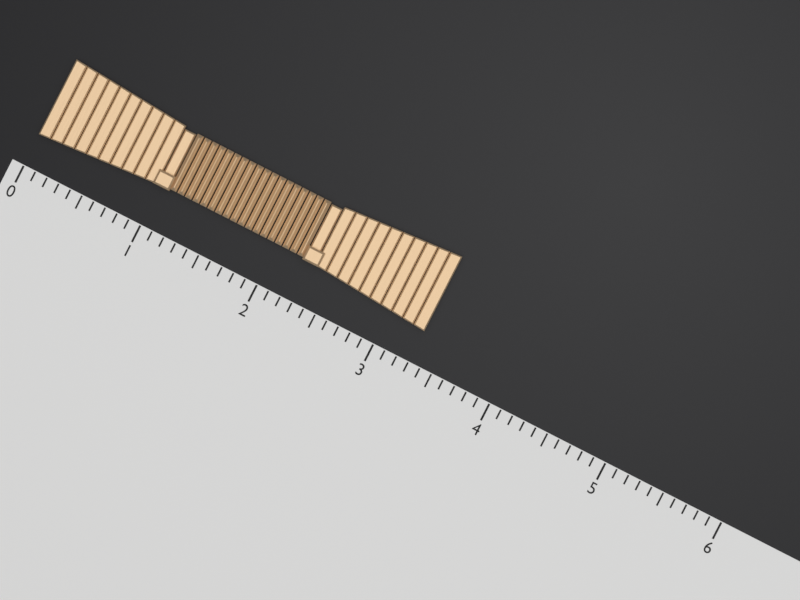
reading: 3.3 (no unit)
